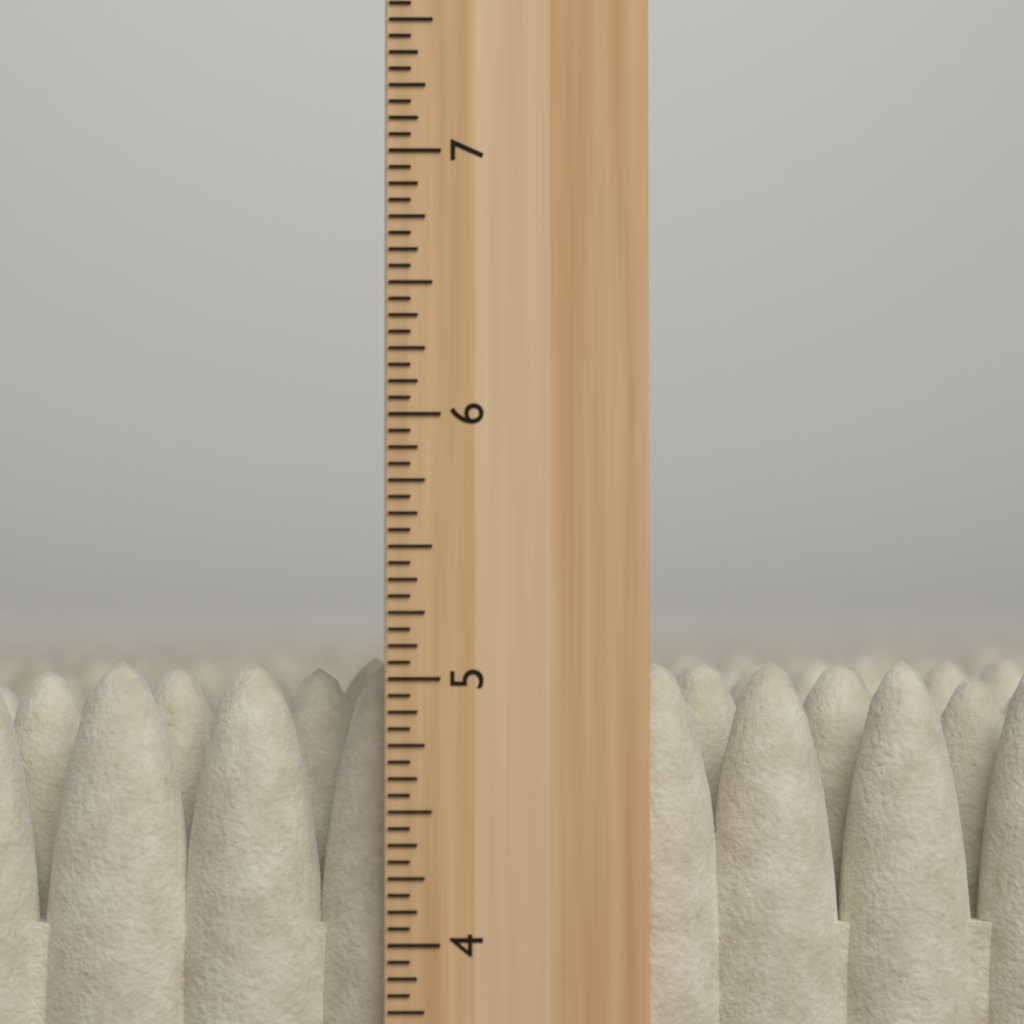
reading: 5.0625 inch
